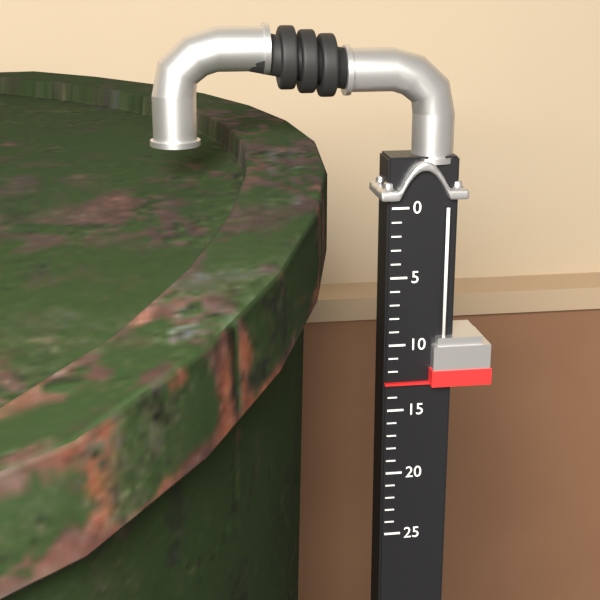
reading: 13 (no unit)
